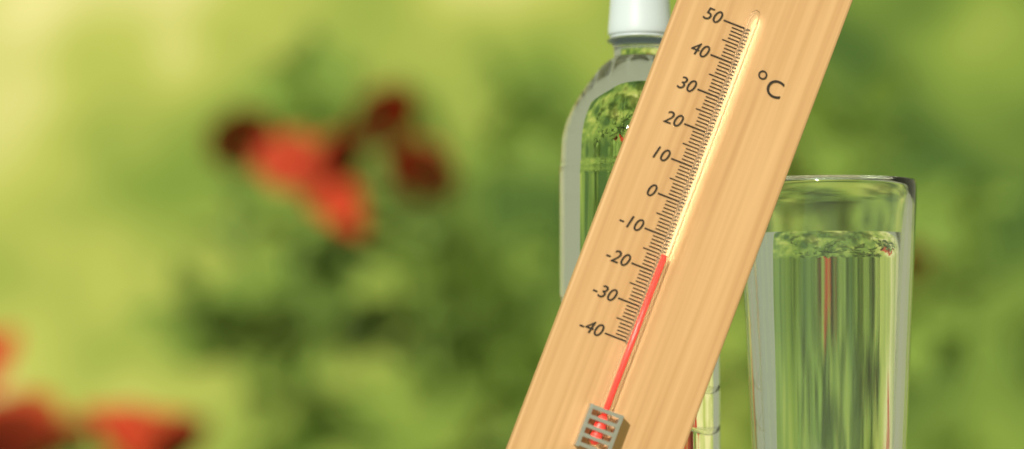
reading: -15 °C
